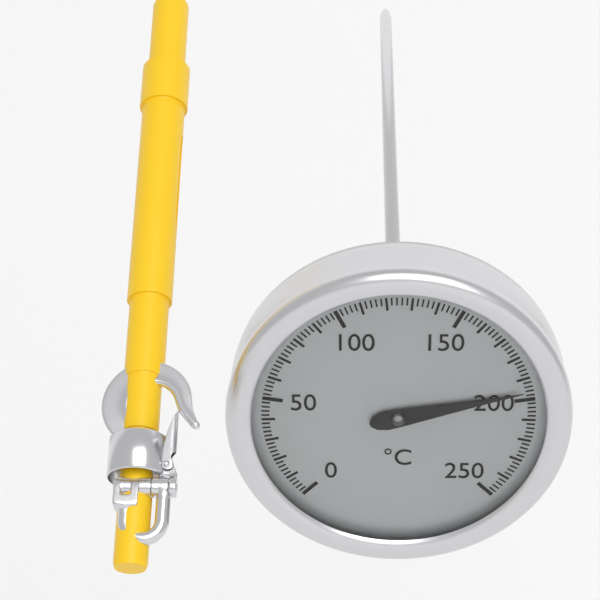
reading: 196 °C
